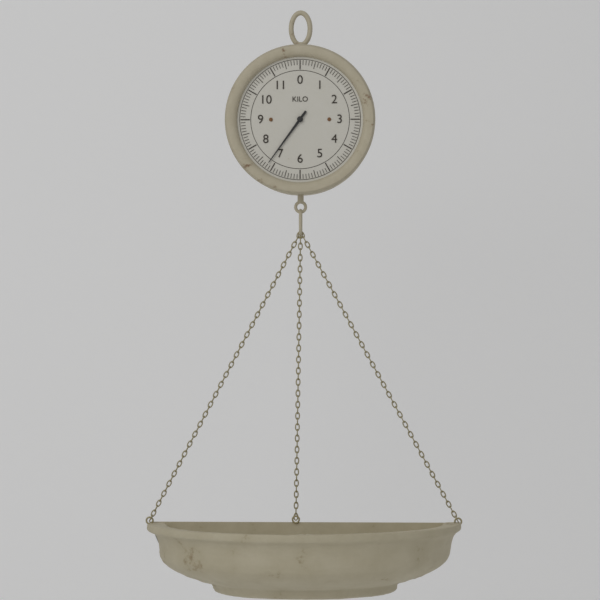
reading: 7.2 kg
